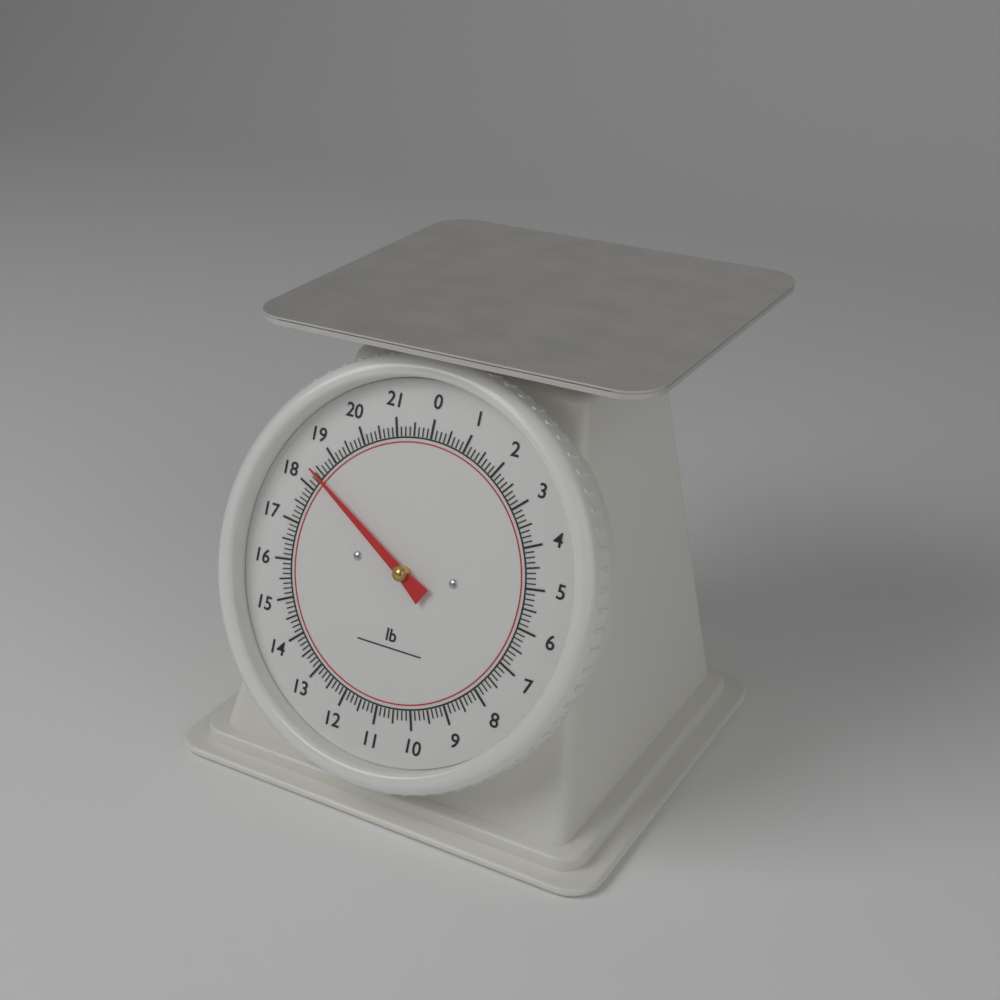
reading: 18.375 lb
